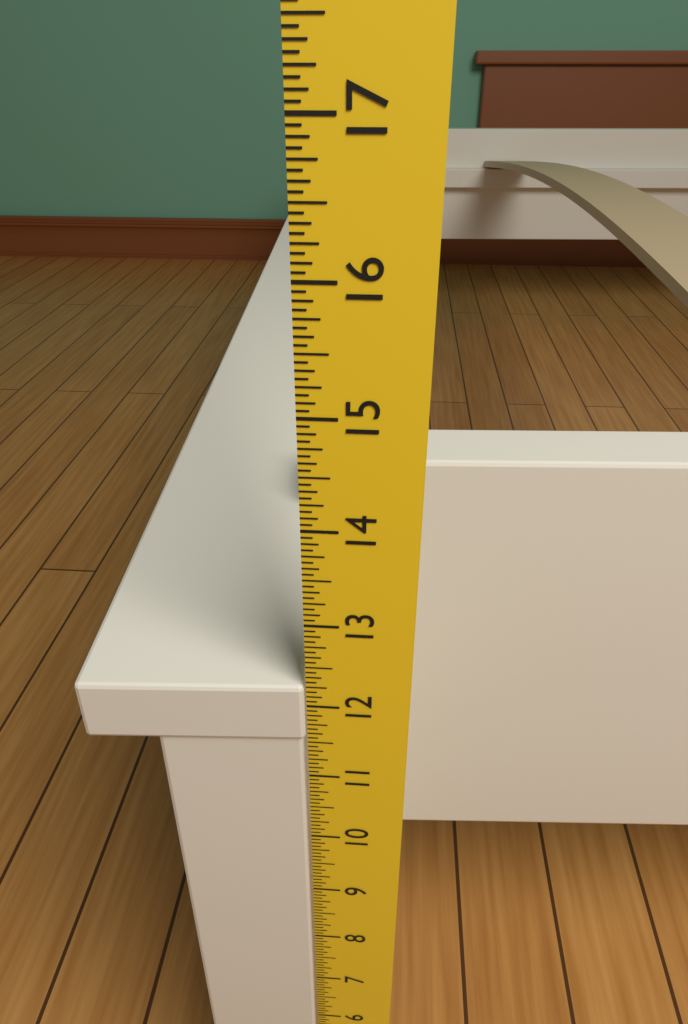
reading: 12.2500 in
